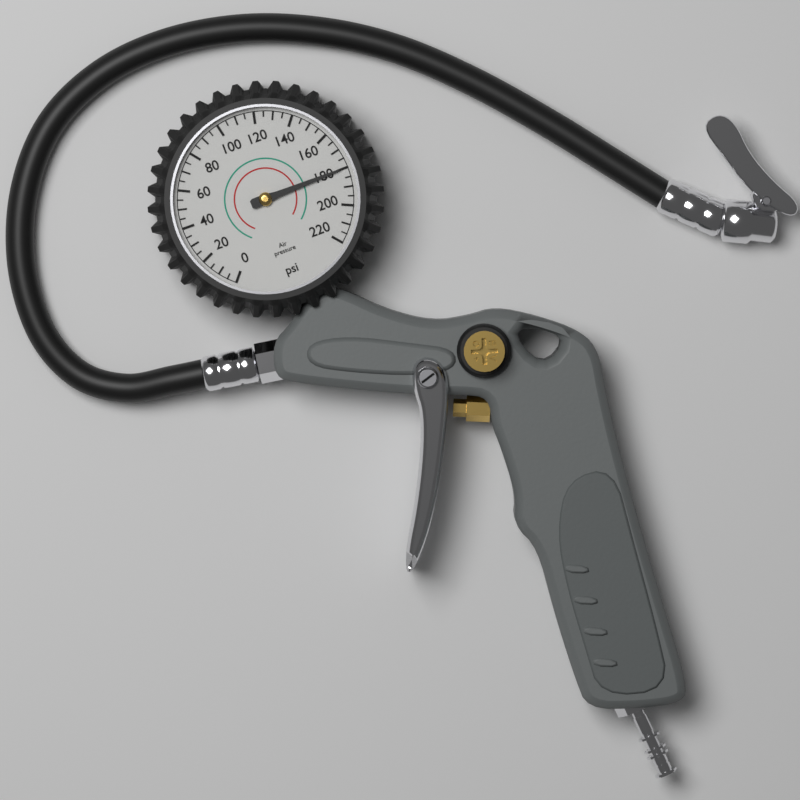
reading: 180 psi
